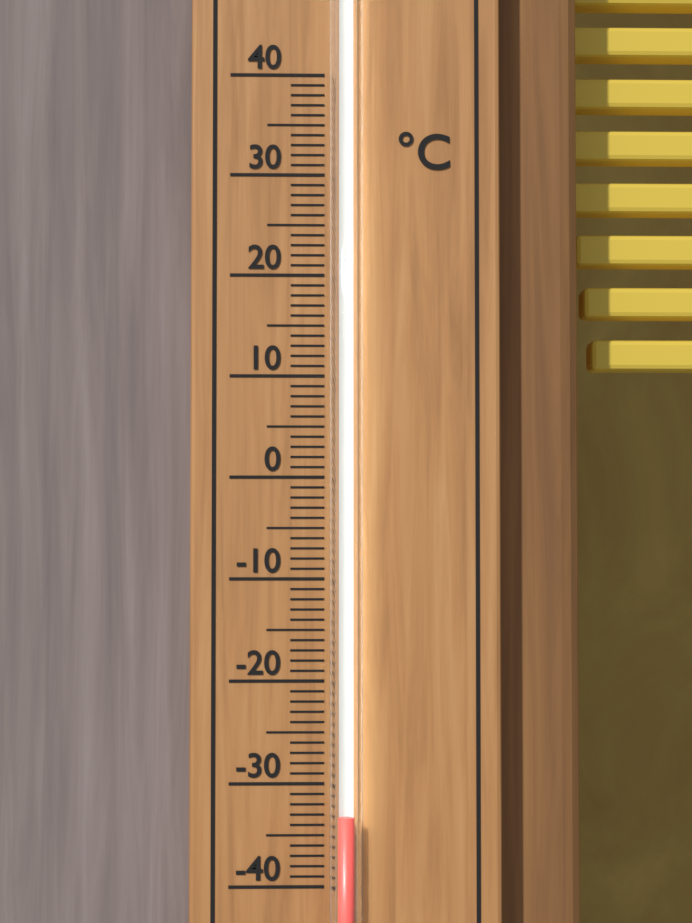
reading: -33 °C
